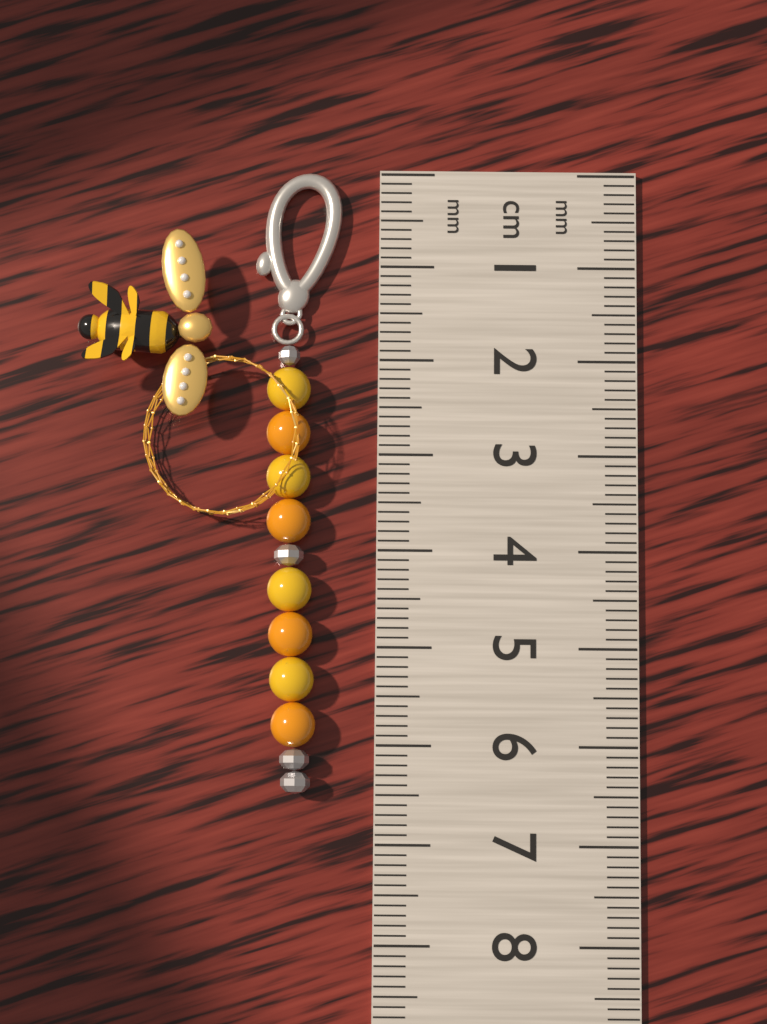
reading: 6.5 cm
